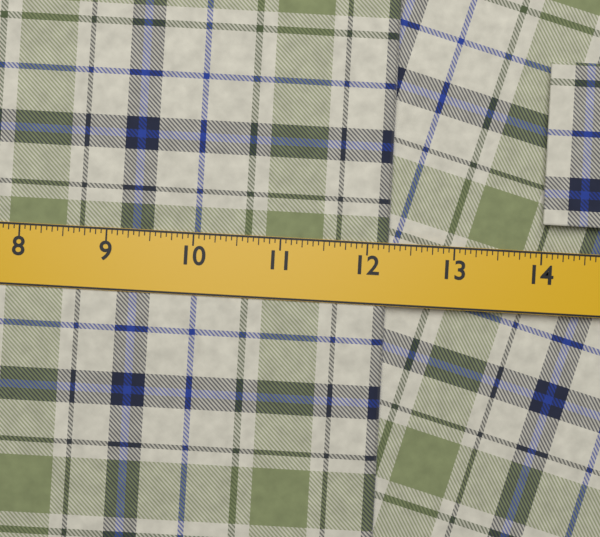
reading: 12.2500 in
